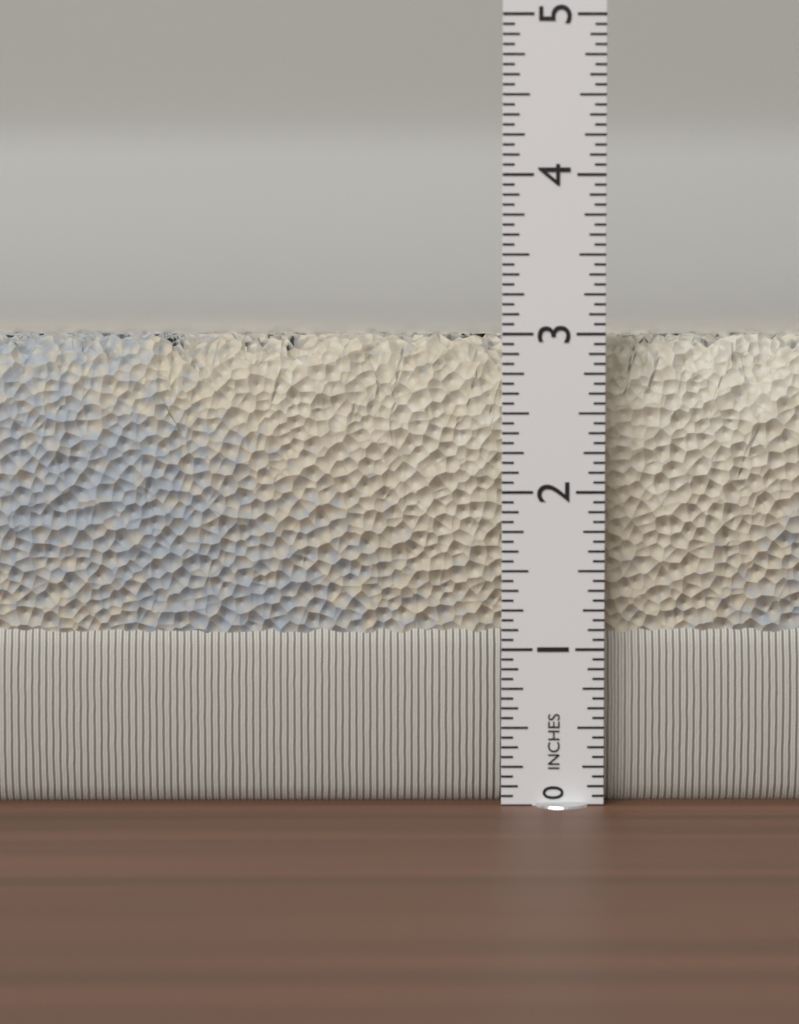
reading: 3.0000 in
